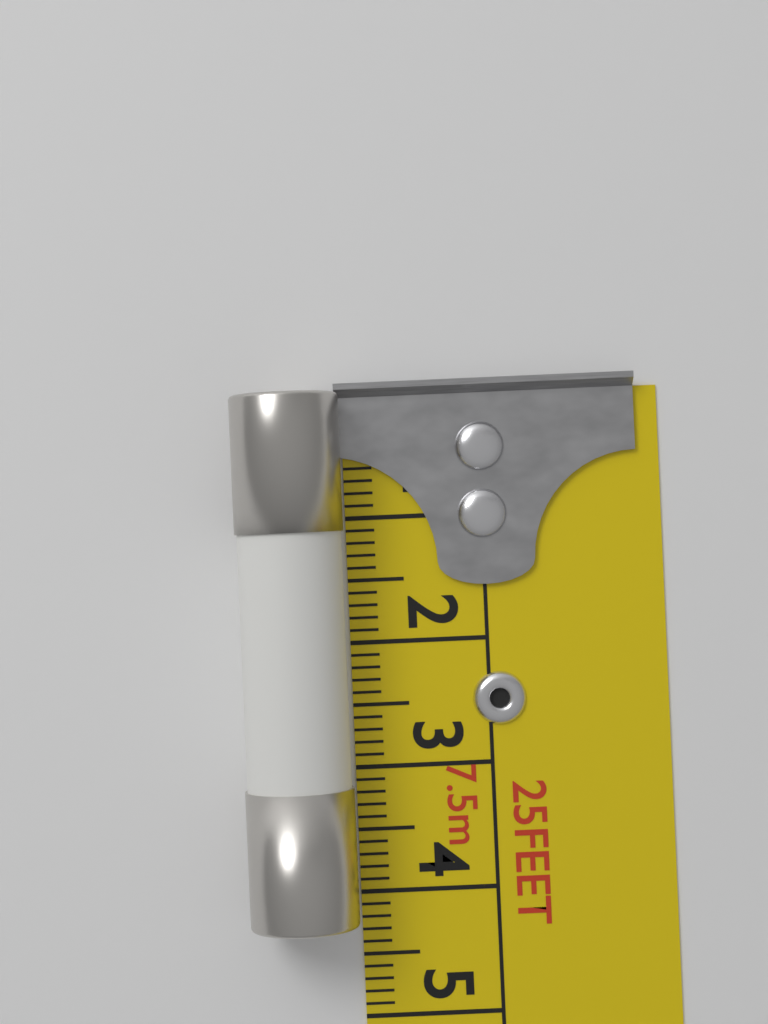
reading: 4.2 cm
